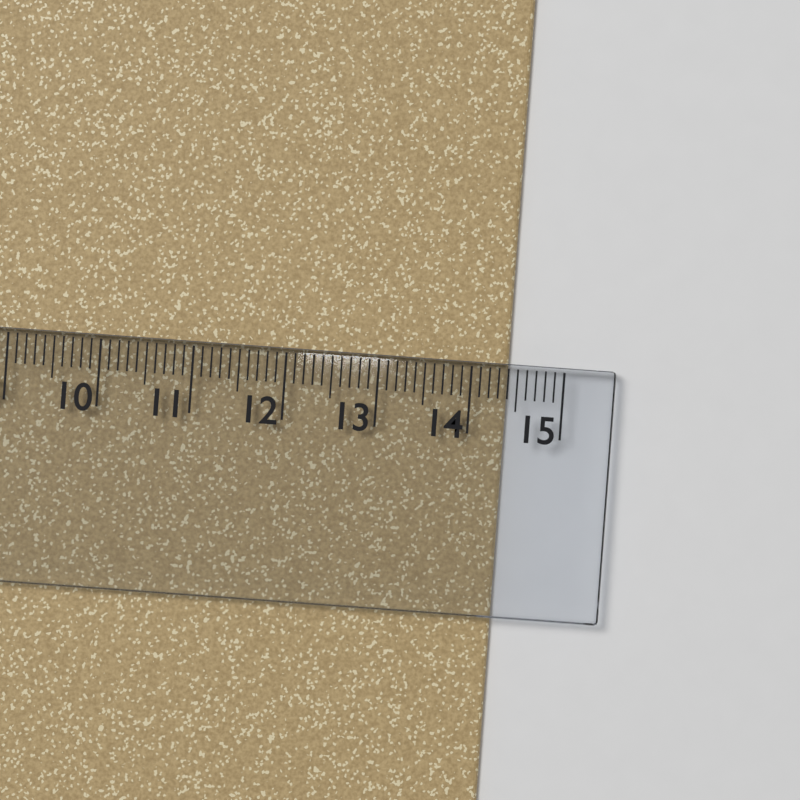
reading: 14.4 cm
